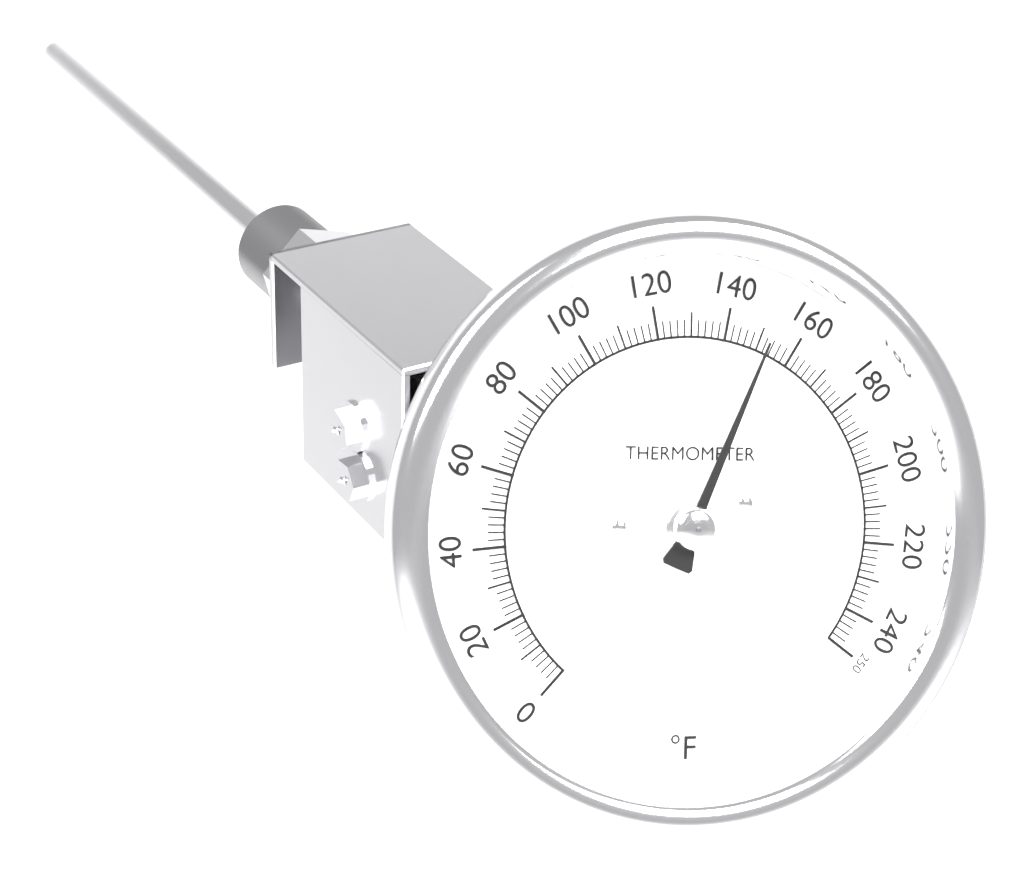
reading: 152 °F
